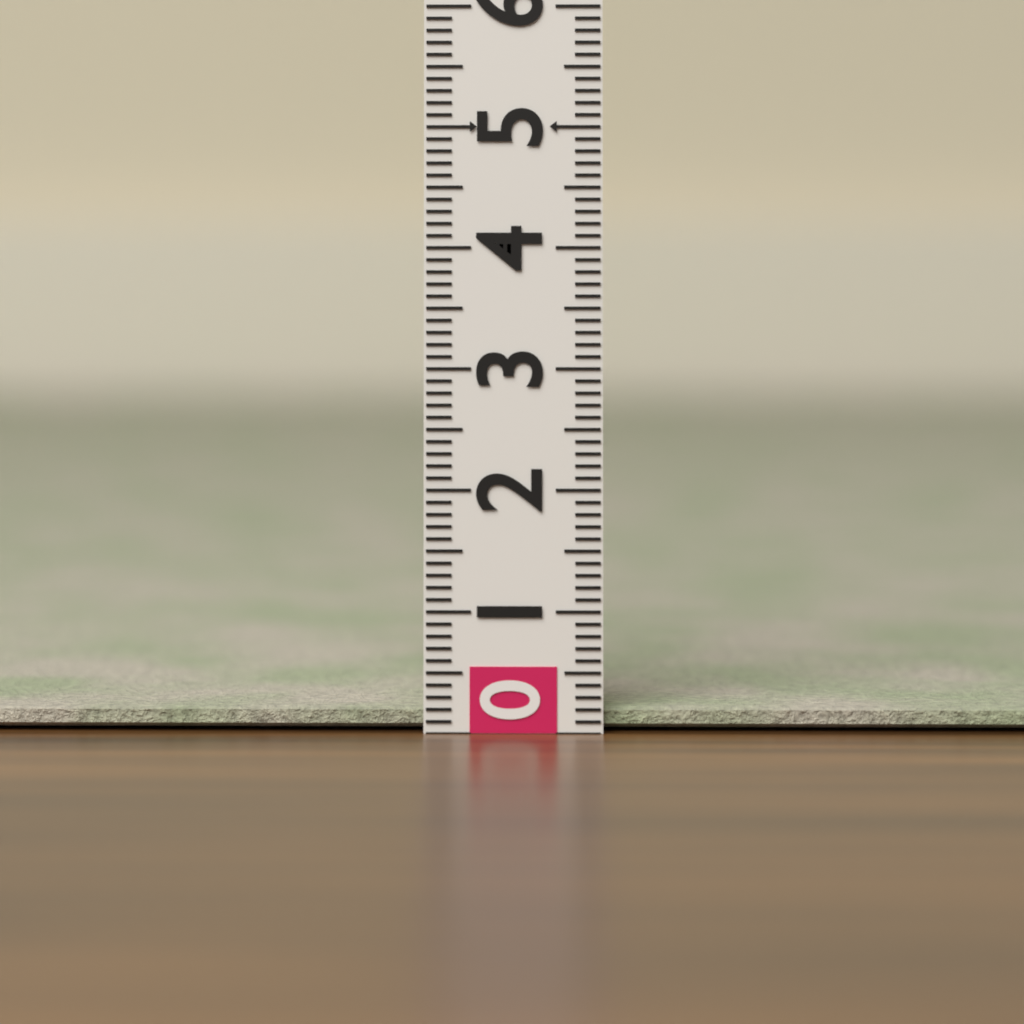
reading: 0.2 (no unit)
